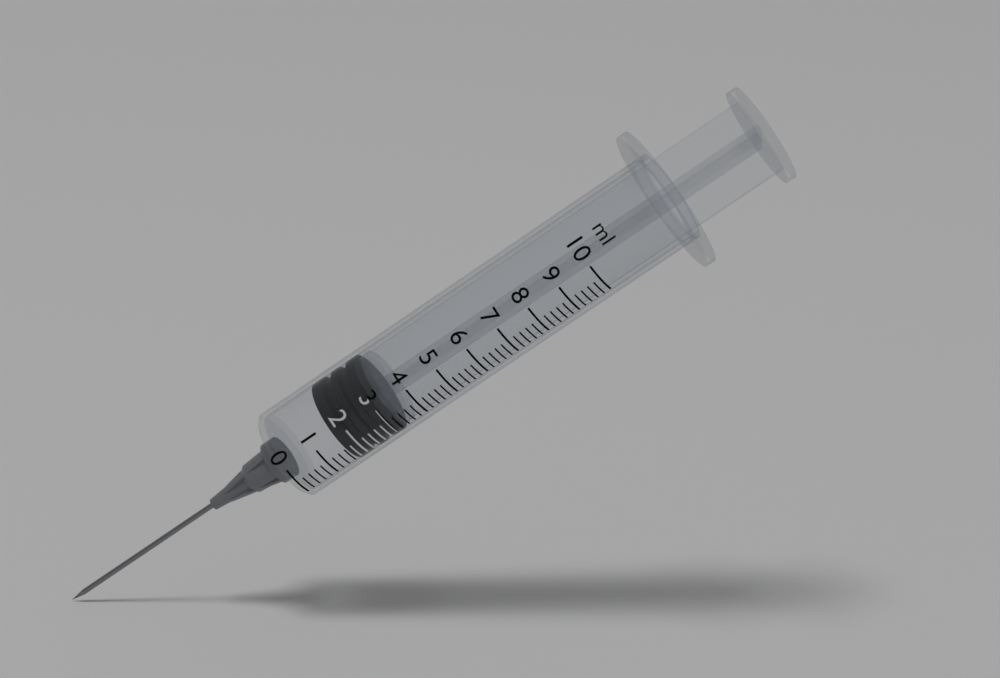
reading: 1.6 ml
